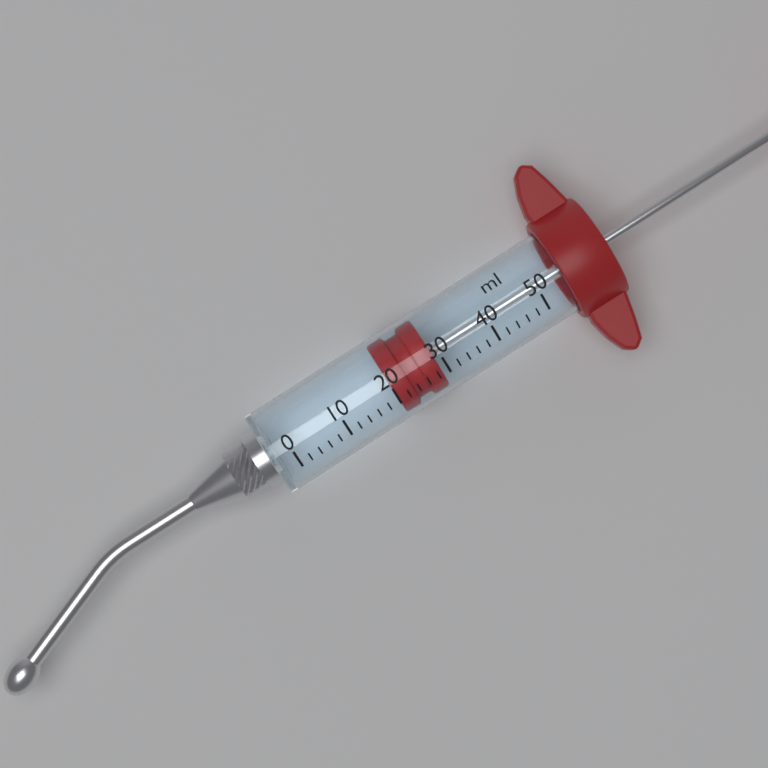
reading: 20 ml
